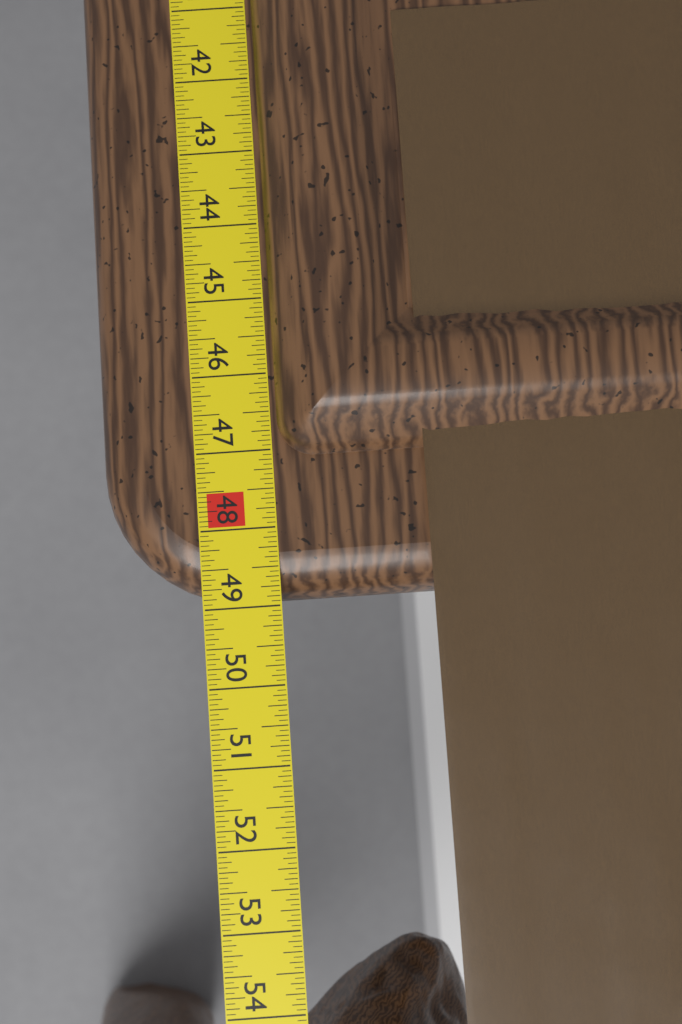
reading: 48.8750 in
